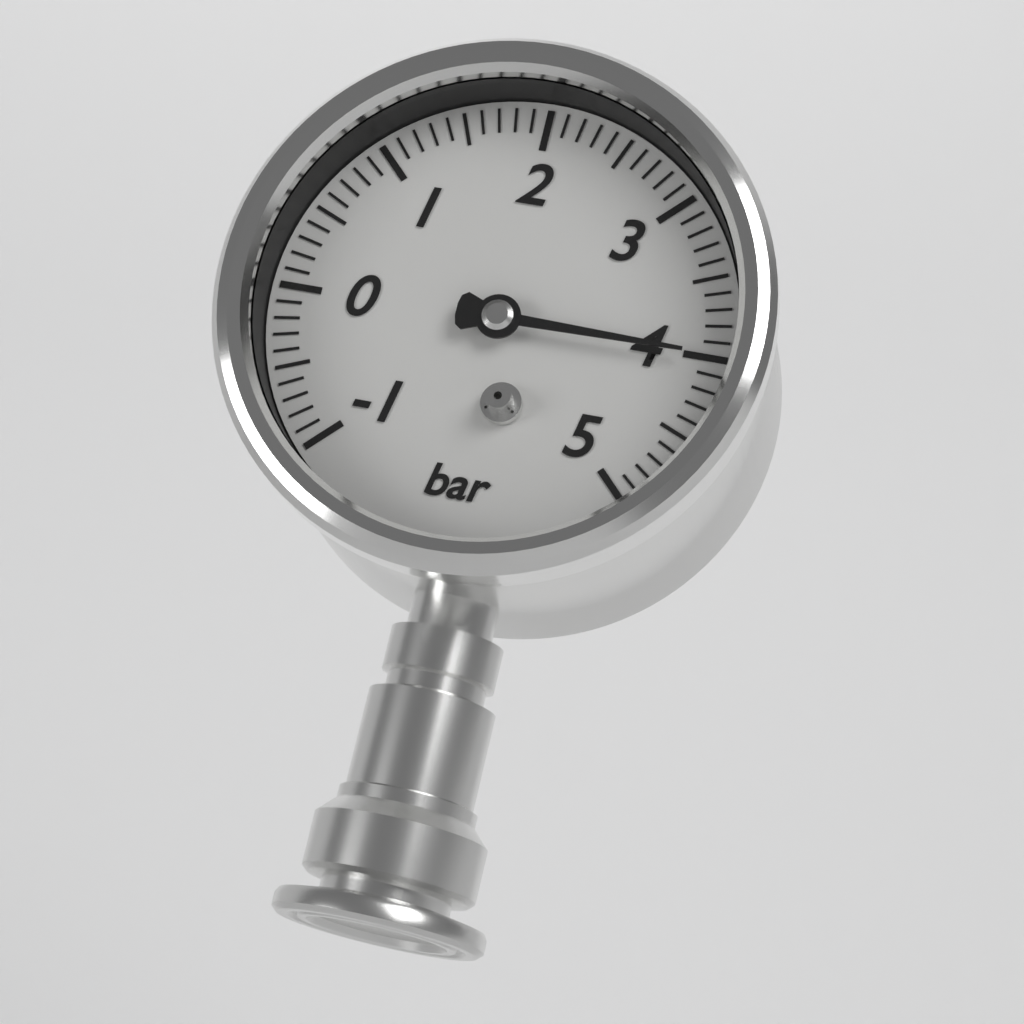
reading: 4.0 bar
